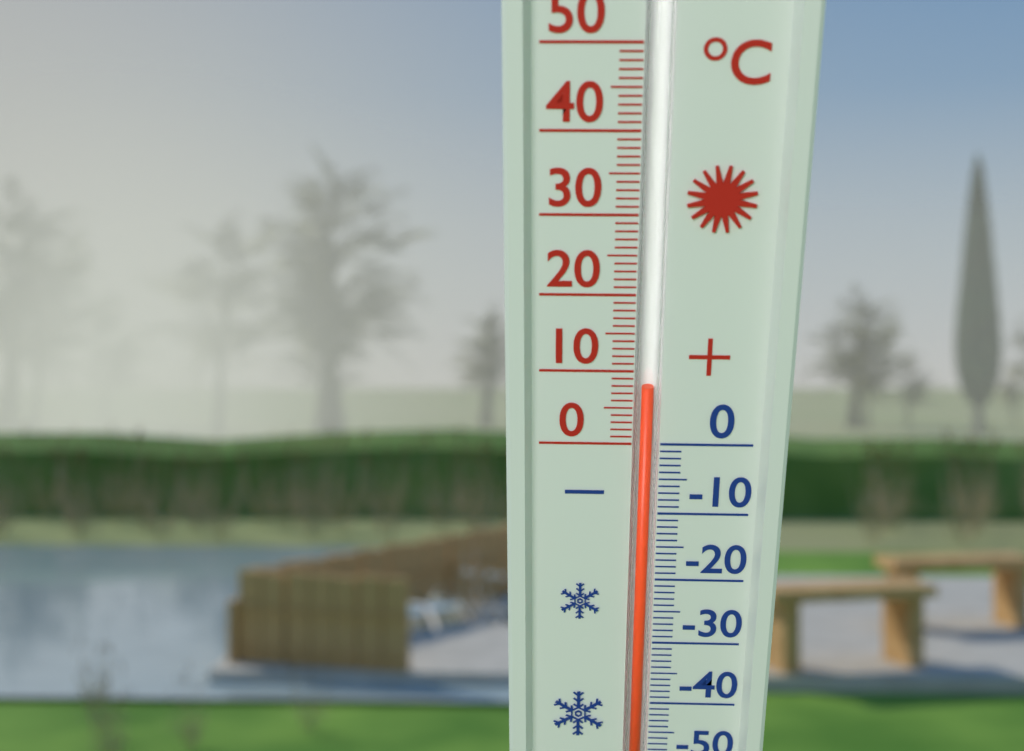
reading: 8 °C
